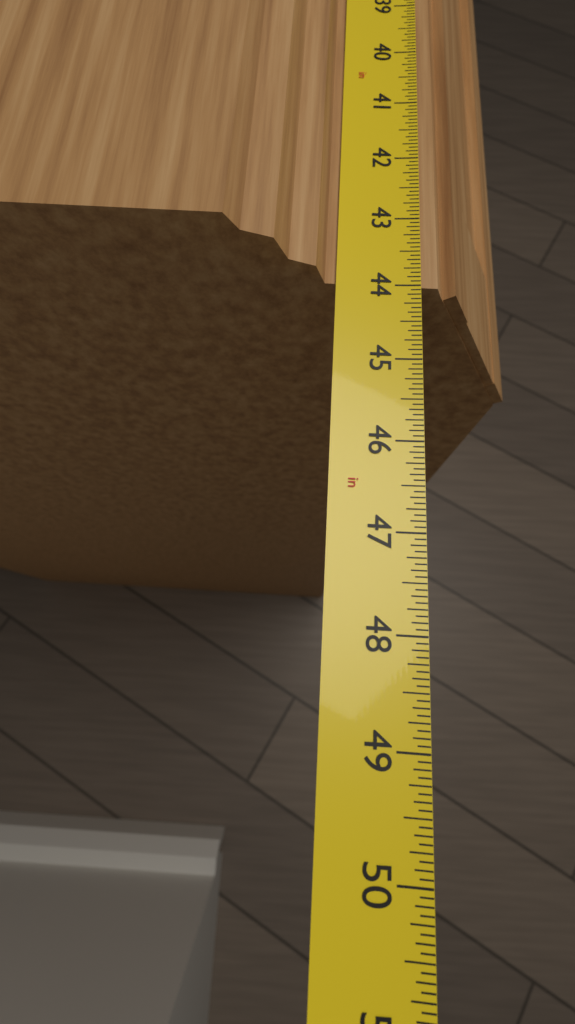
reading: 44.0000 in
